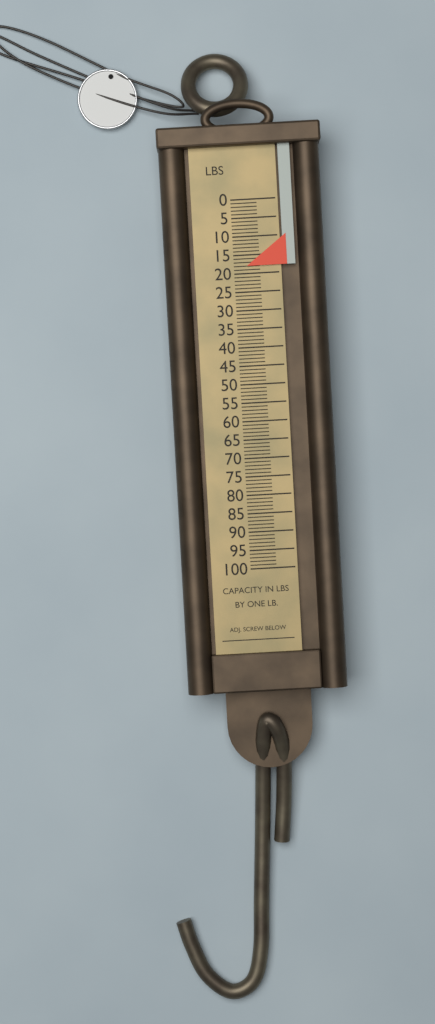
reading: 18 lb
